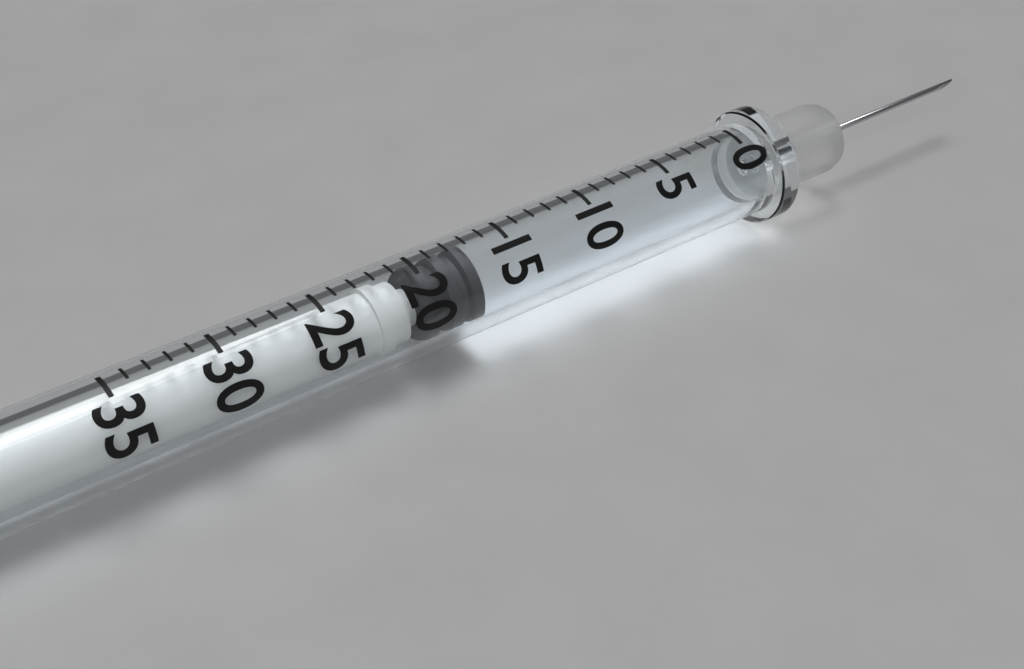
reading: 17 (no unit)
